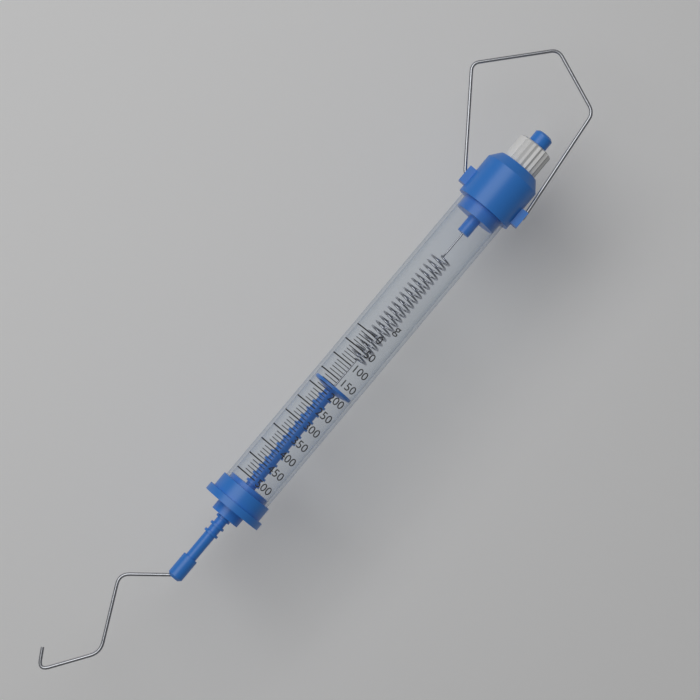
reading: 170 g
